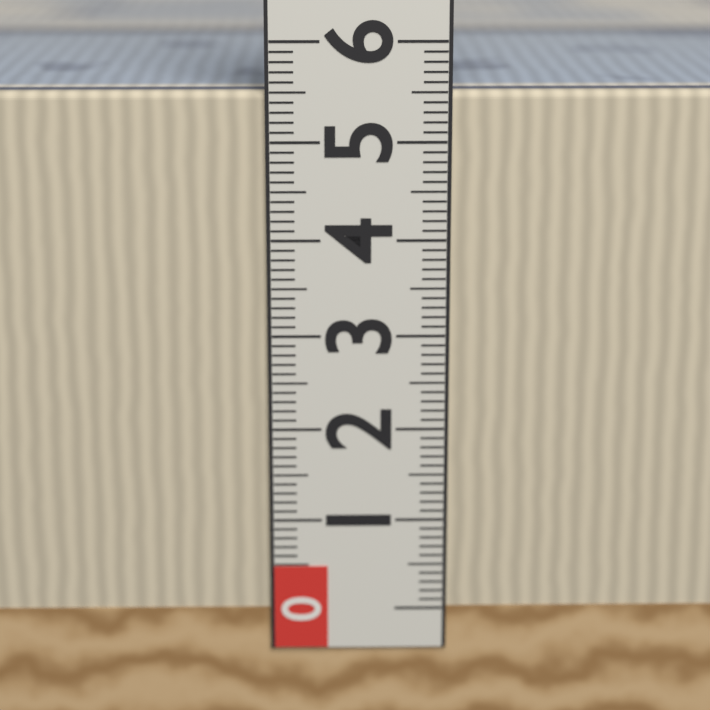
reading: 5.5 (no unit)
